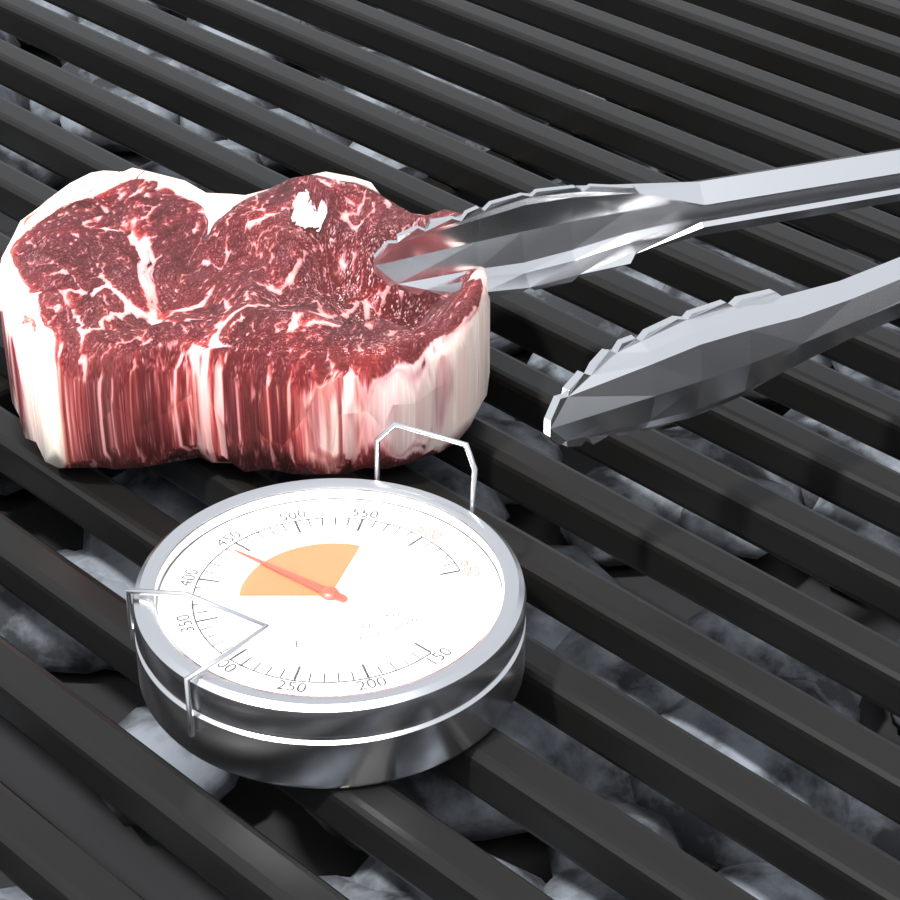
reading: 440 °F
